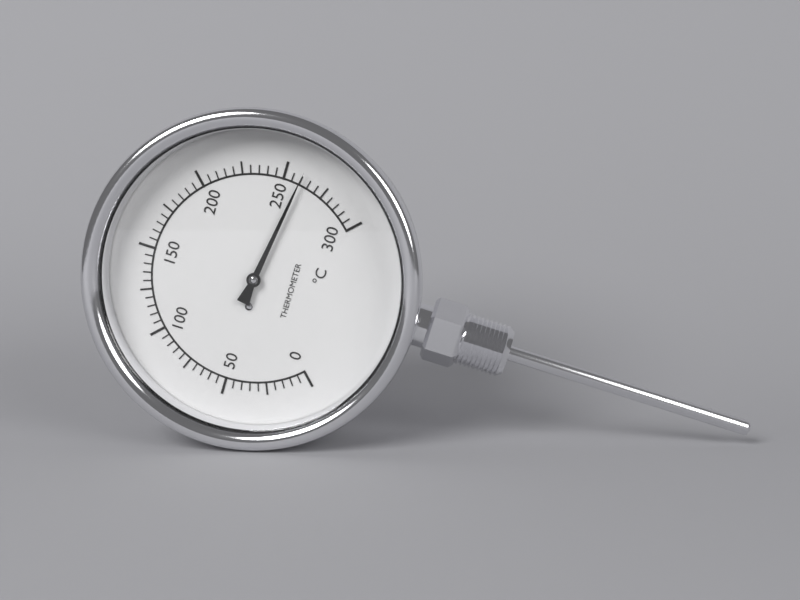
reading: 260 °C
